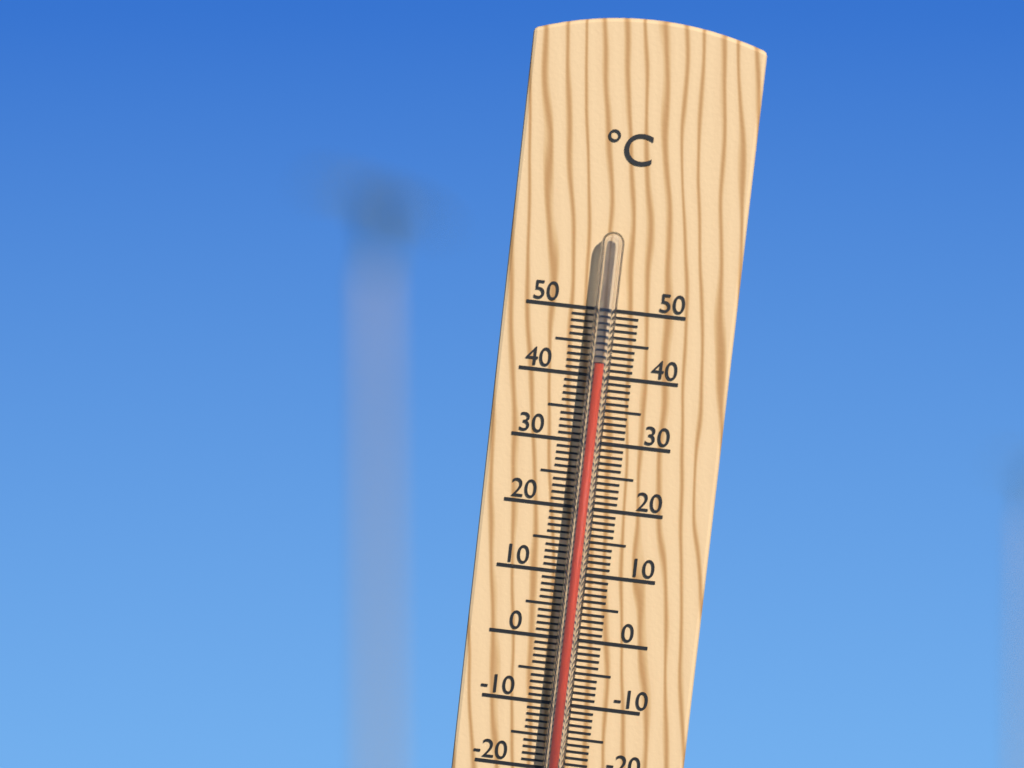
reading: 42 °C
